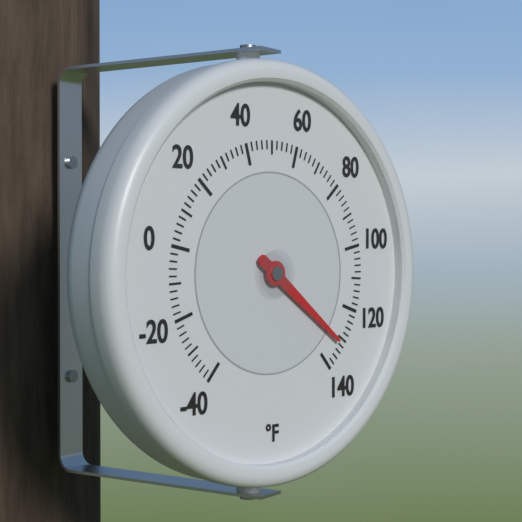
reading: 132 °F
